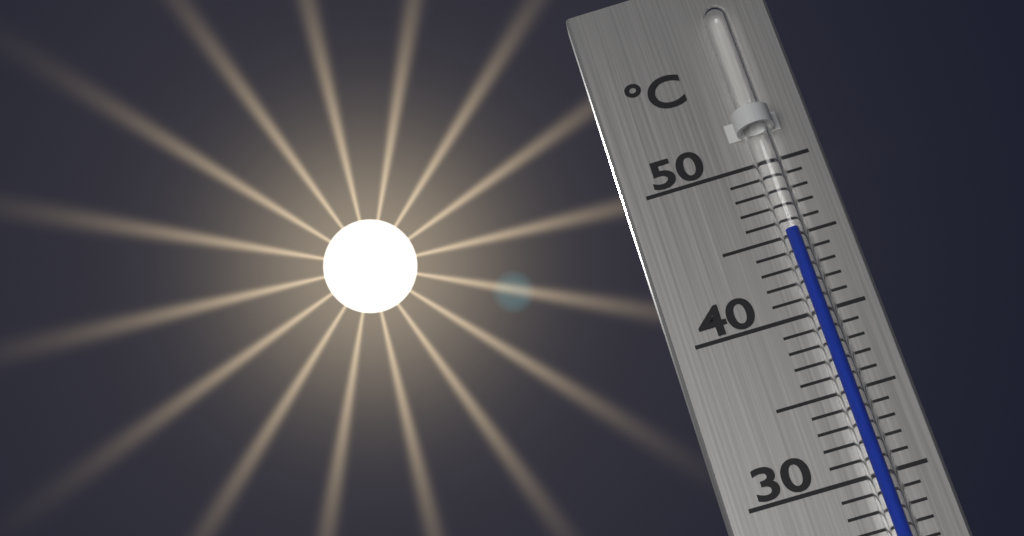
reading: 45 °C
